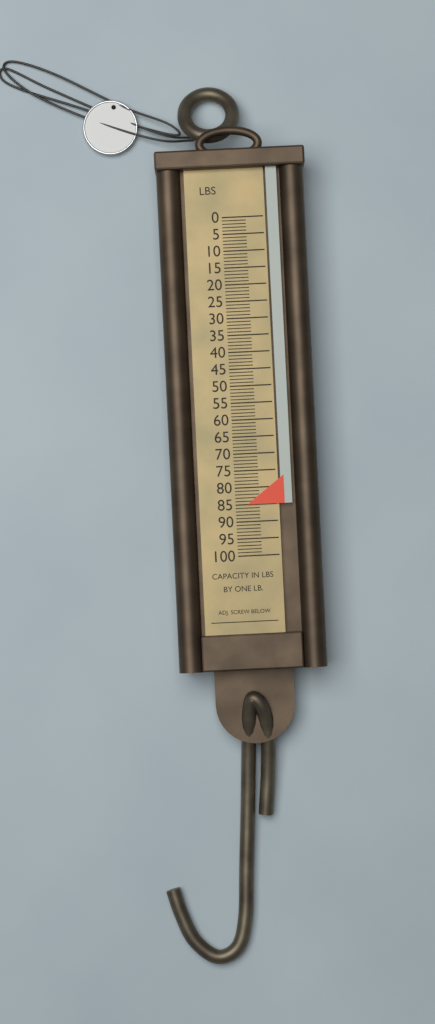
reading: 85 lb
